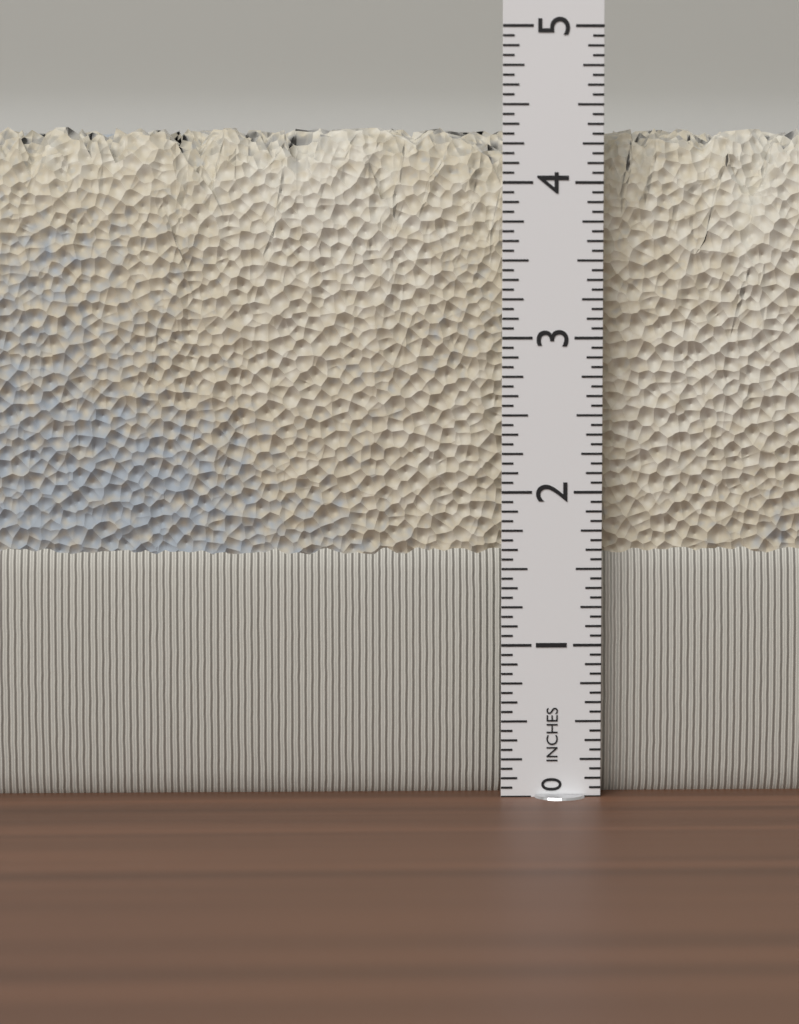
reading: 4.3750 in
